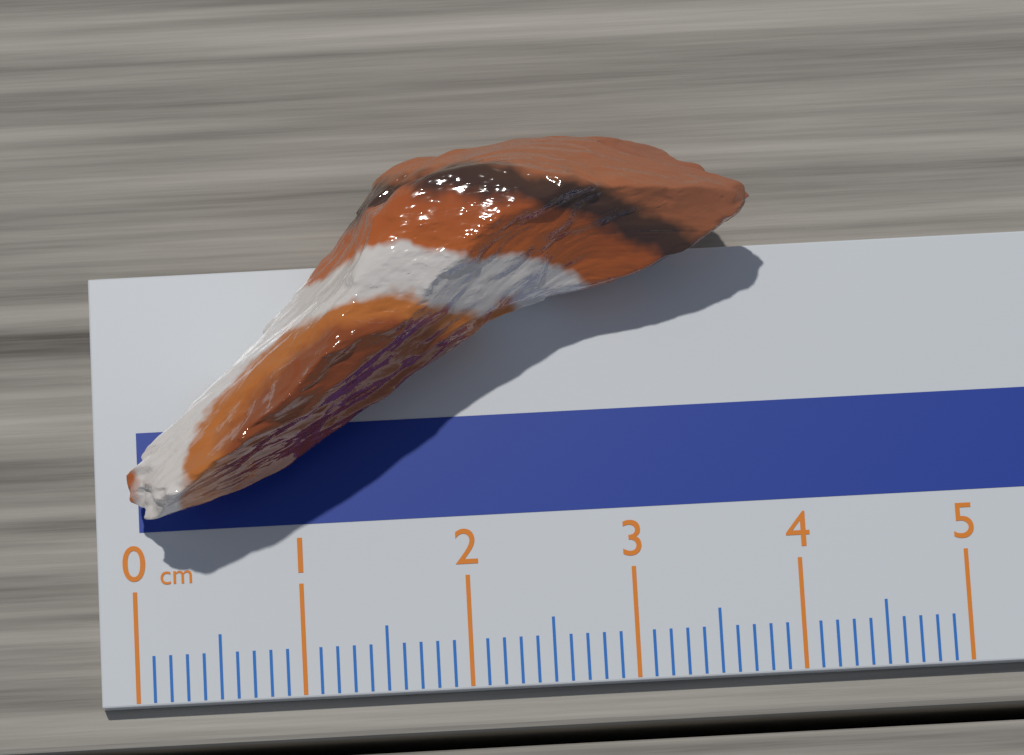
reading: 3.8 cm
